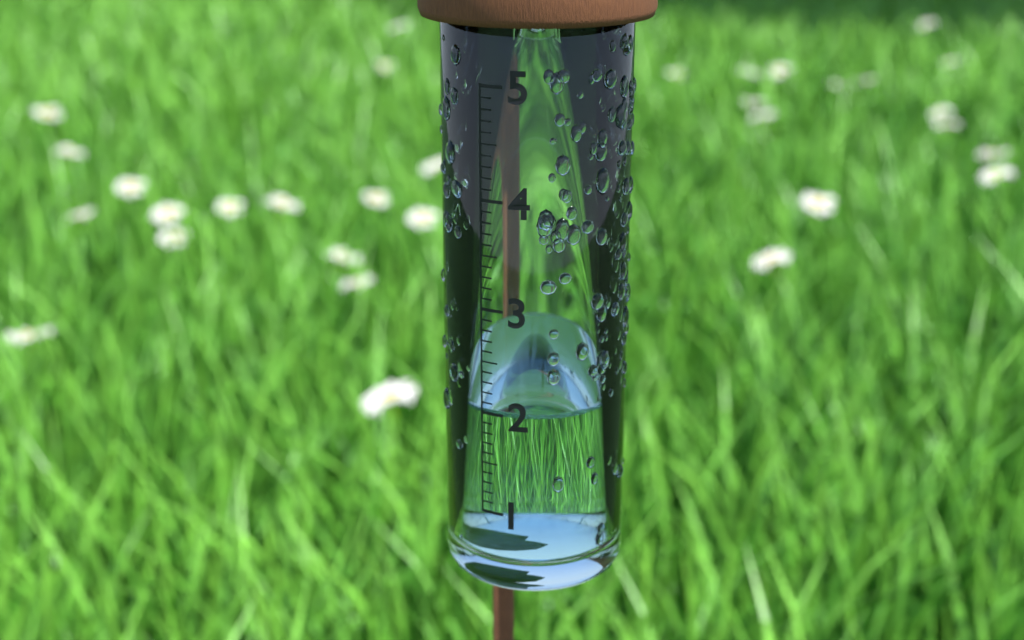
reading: 2.0 (no unit)
